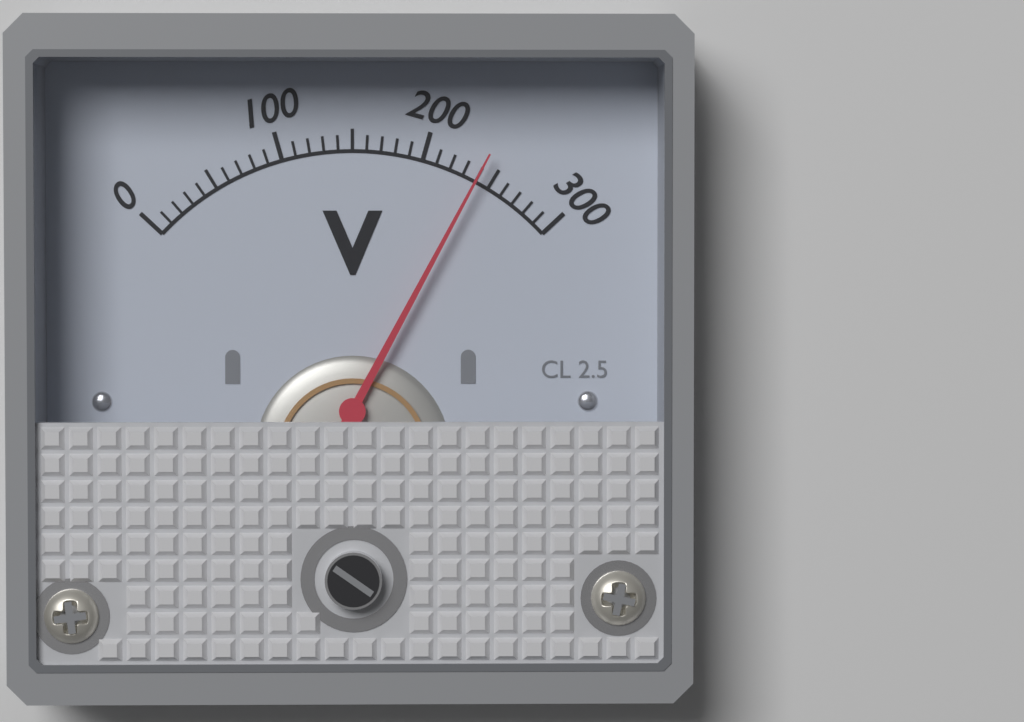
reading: 240 V
